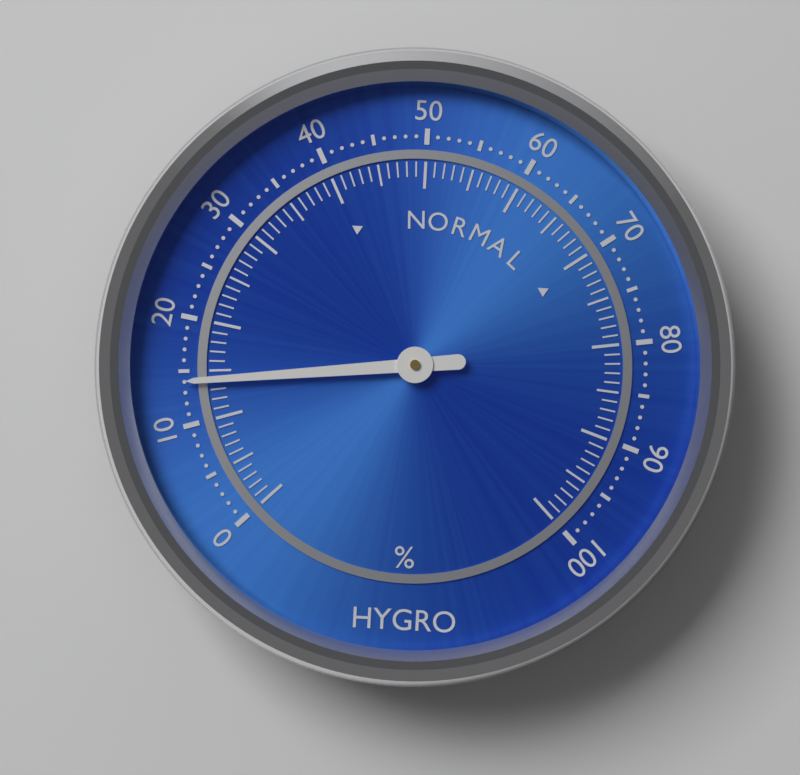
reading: 14 %
